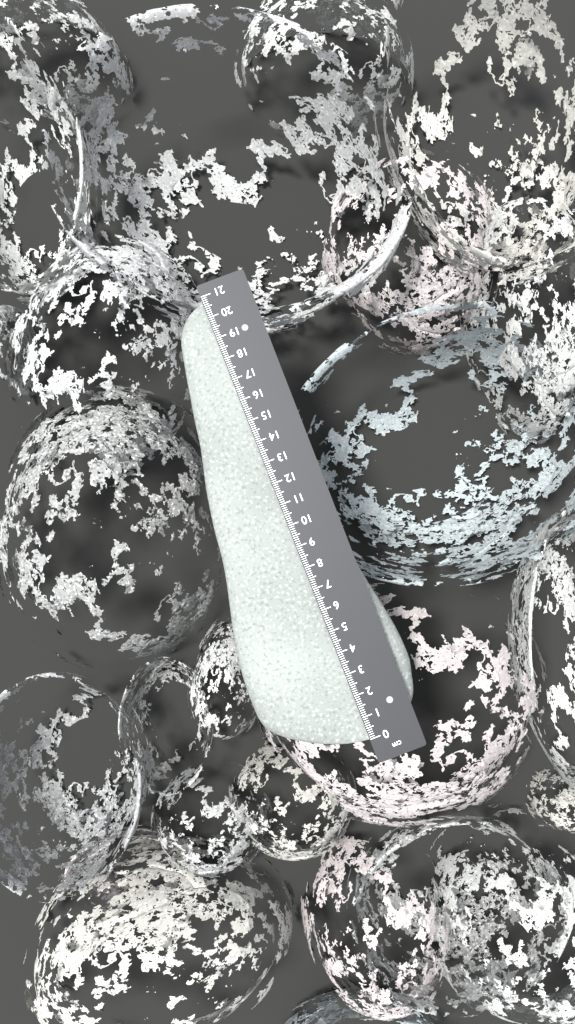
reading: 20.7 cm
